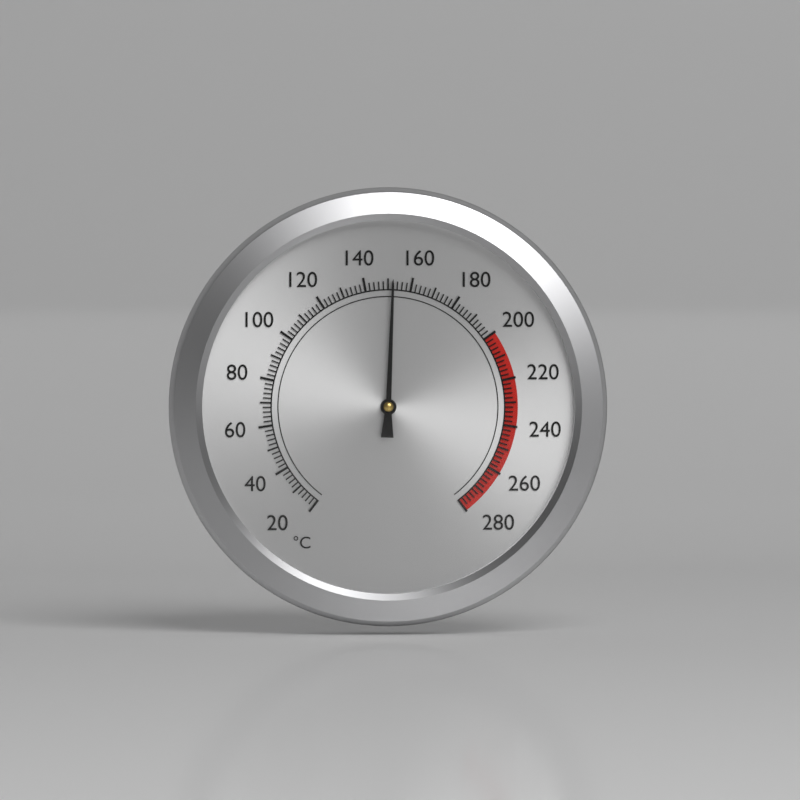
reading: 152 °C
